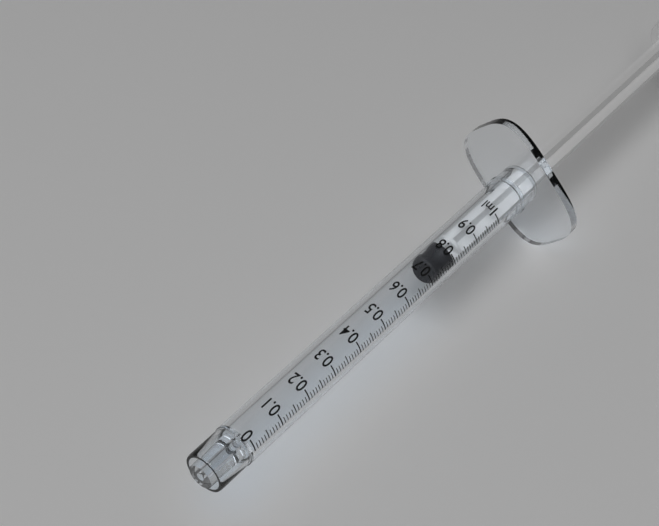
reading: 0.73 ml
